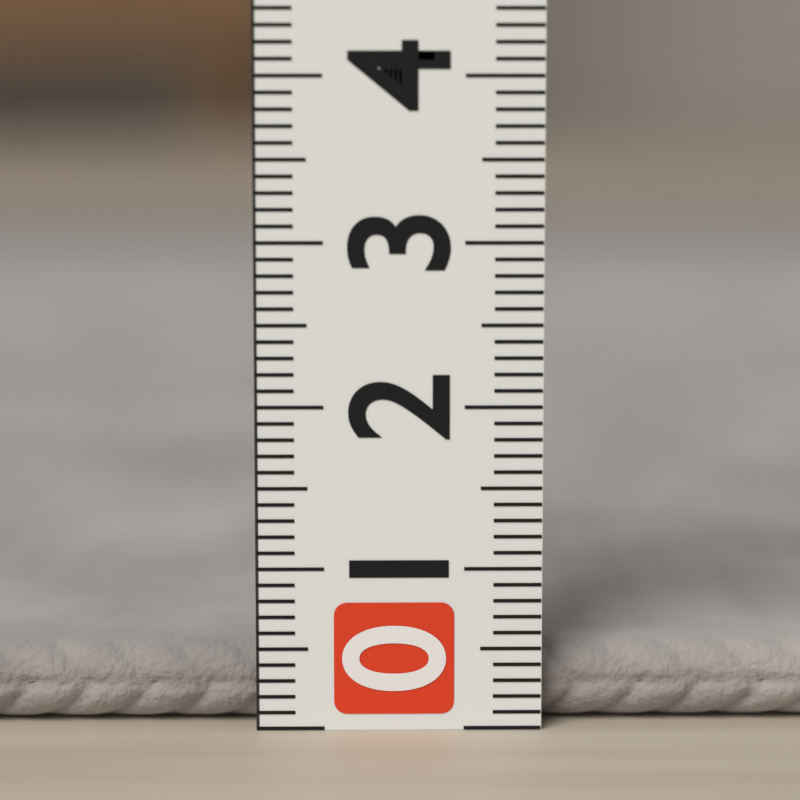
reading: 0.5 (no unit)
